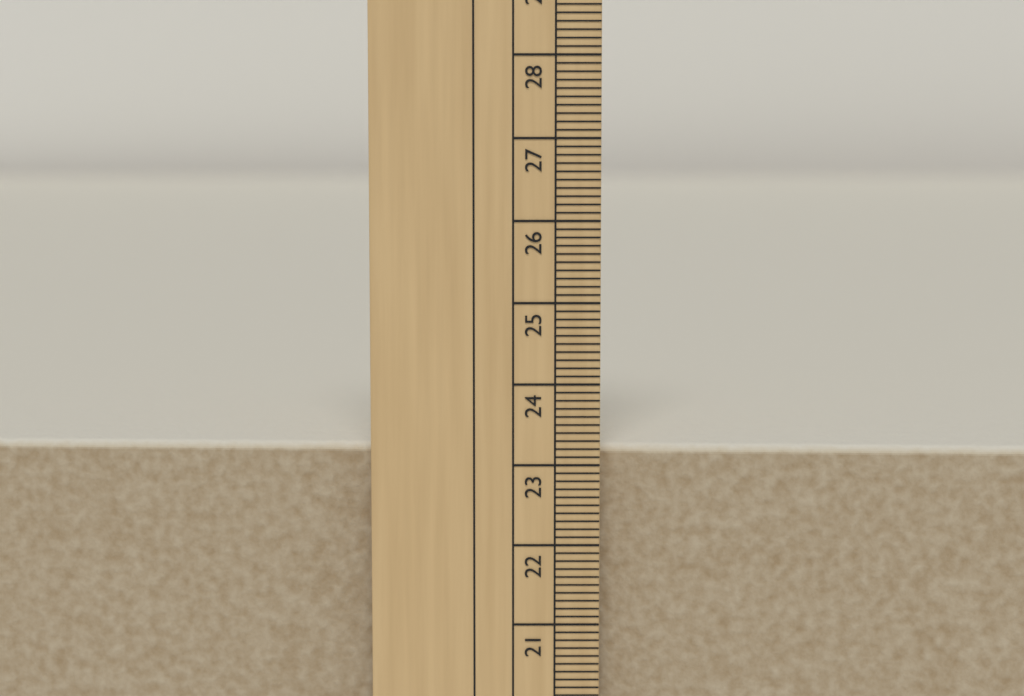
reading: 23.2 cm
